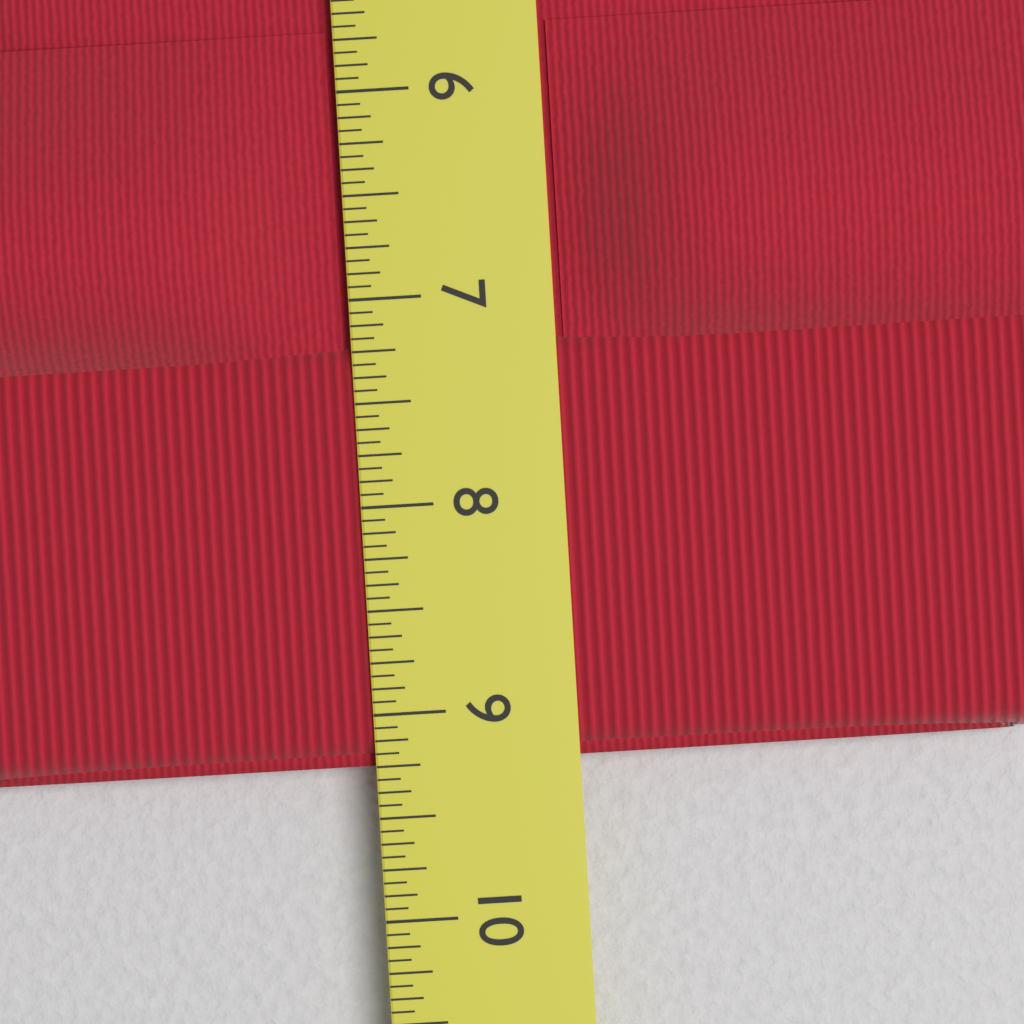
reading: 9.2500 in
